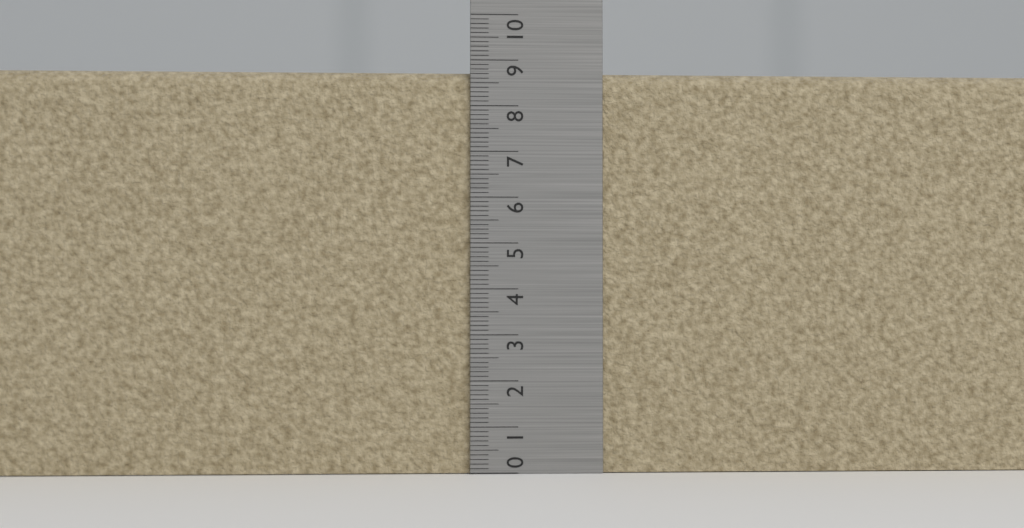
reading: 8.8 (no unit)
